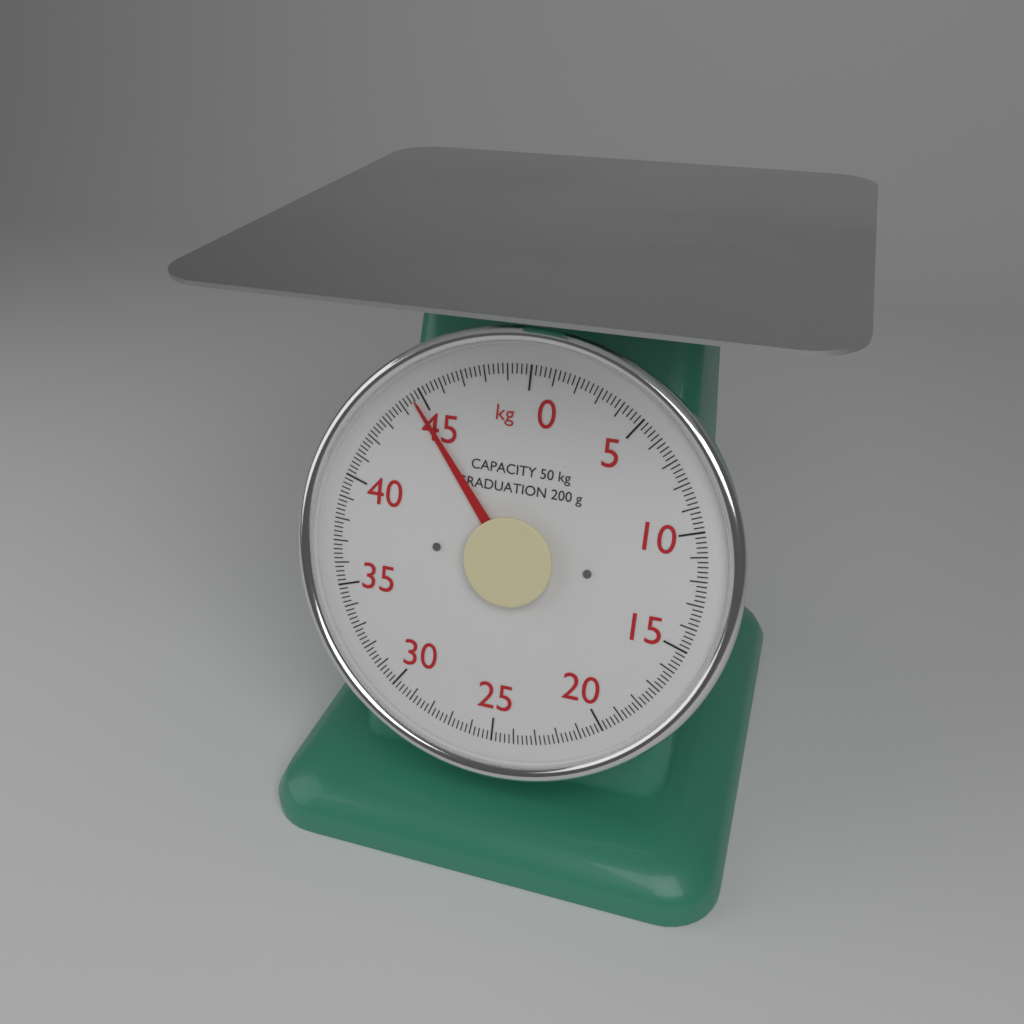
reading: 44.6 kg
